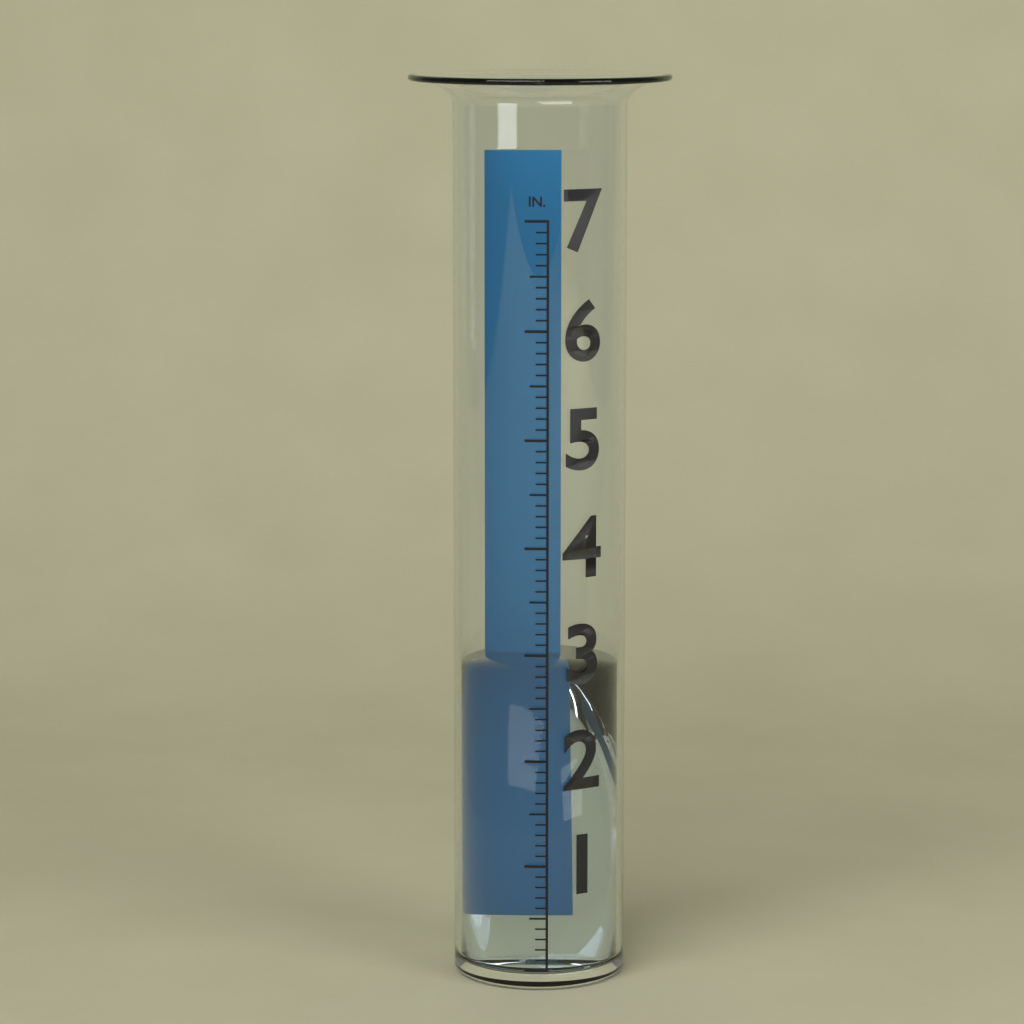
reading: 2.8 in
